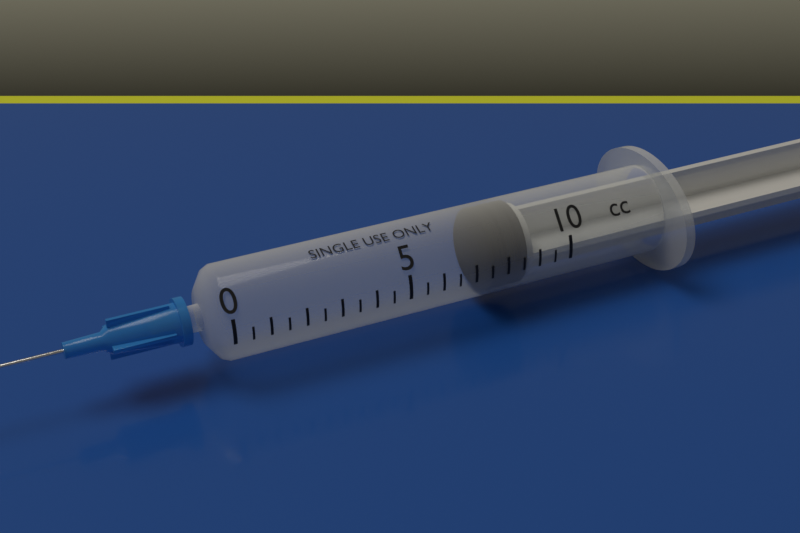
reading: 7.5 cc
